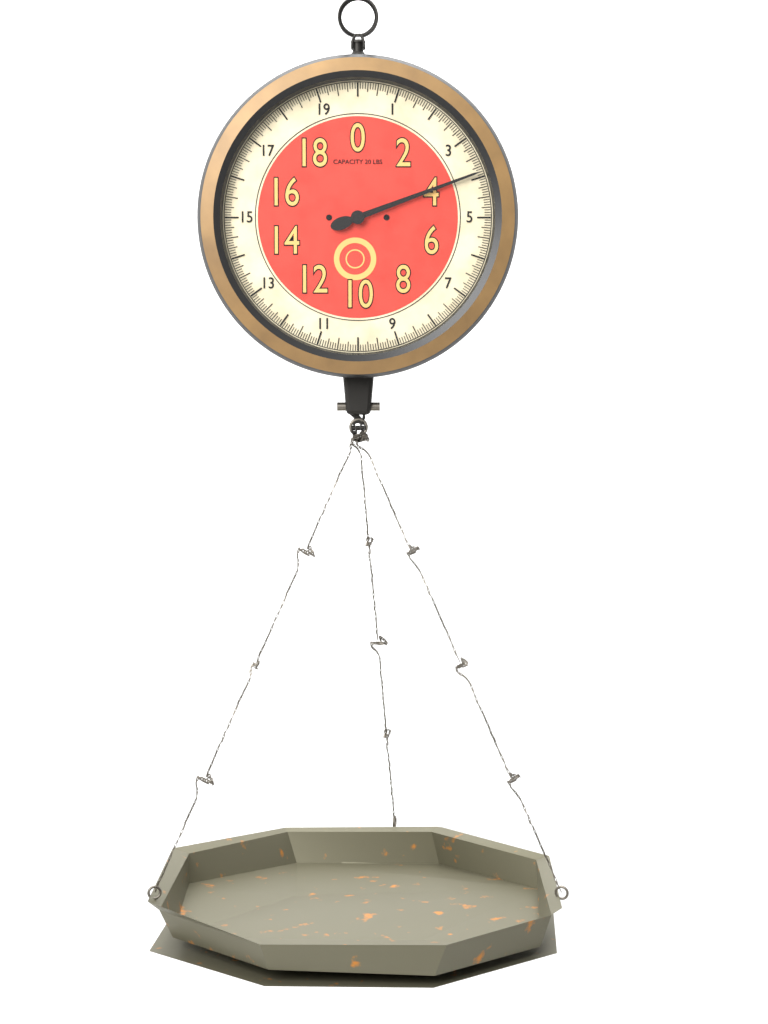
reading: 3.8750 lbs
